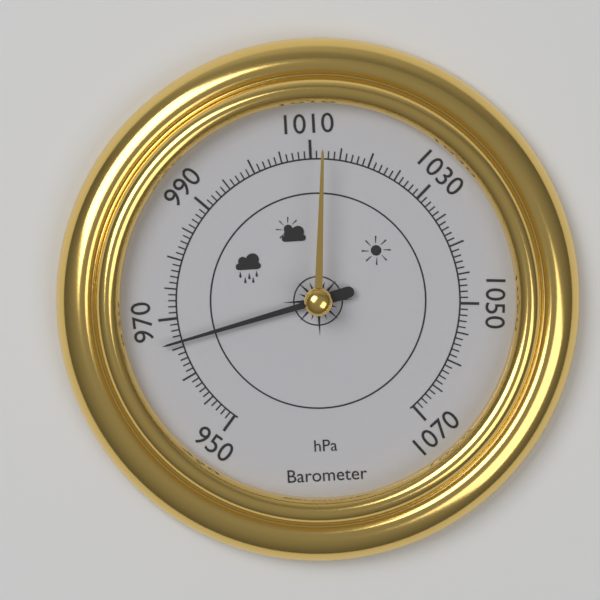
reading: 966 hPa
